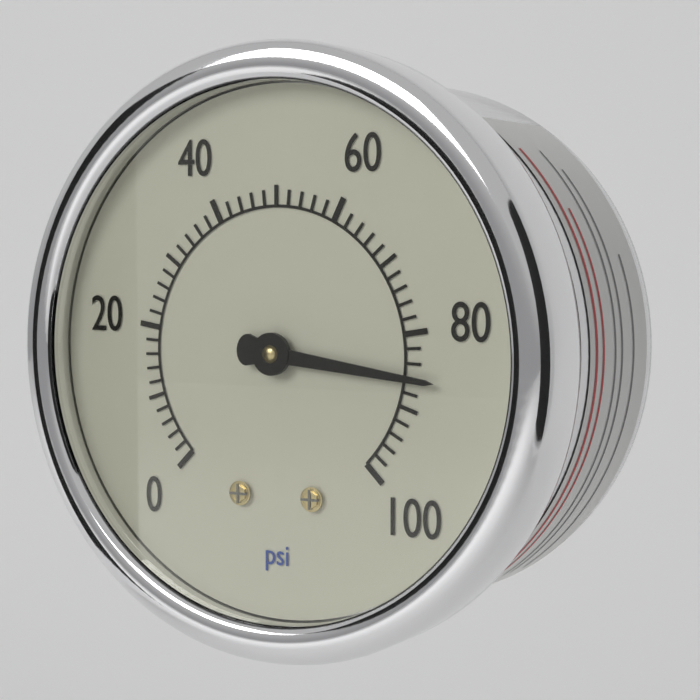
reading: 86 psi
